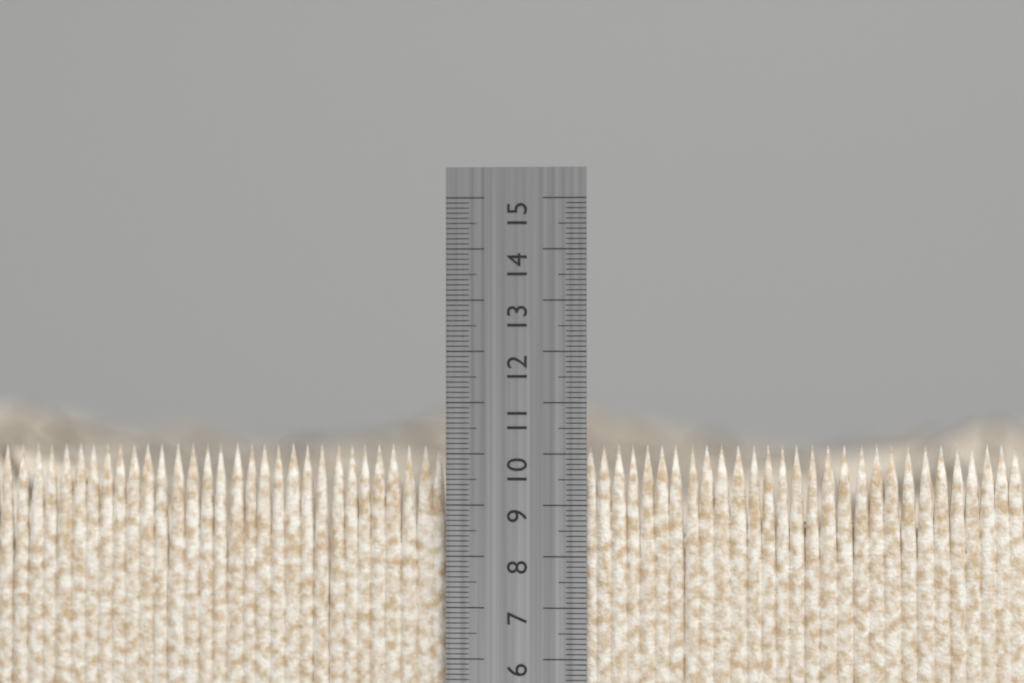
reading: 10.2 cm
